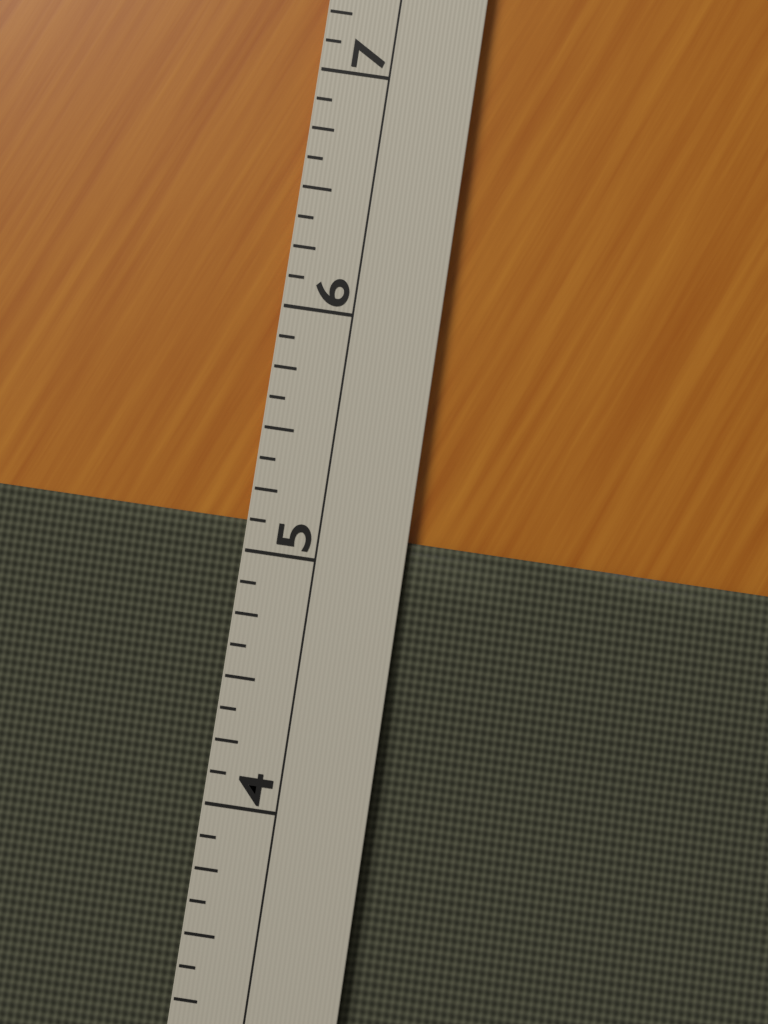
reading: 5.125 (no unit)
